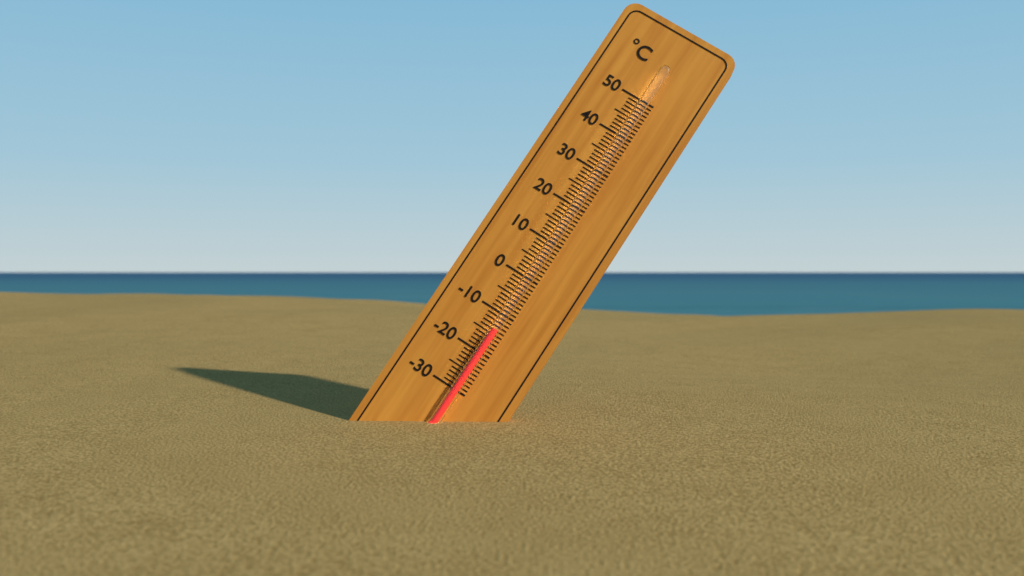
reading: -14 °C
